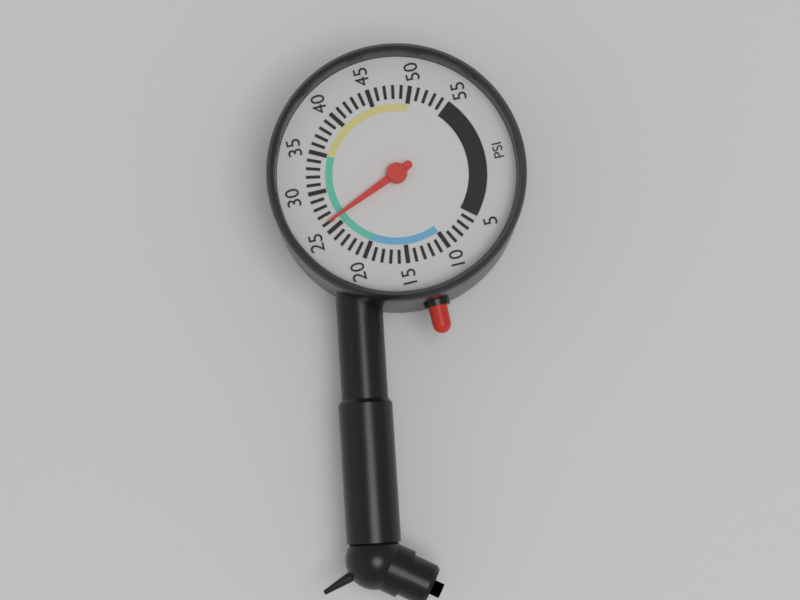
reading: 26 psi
